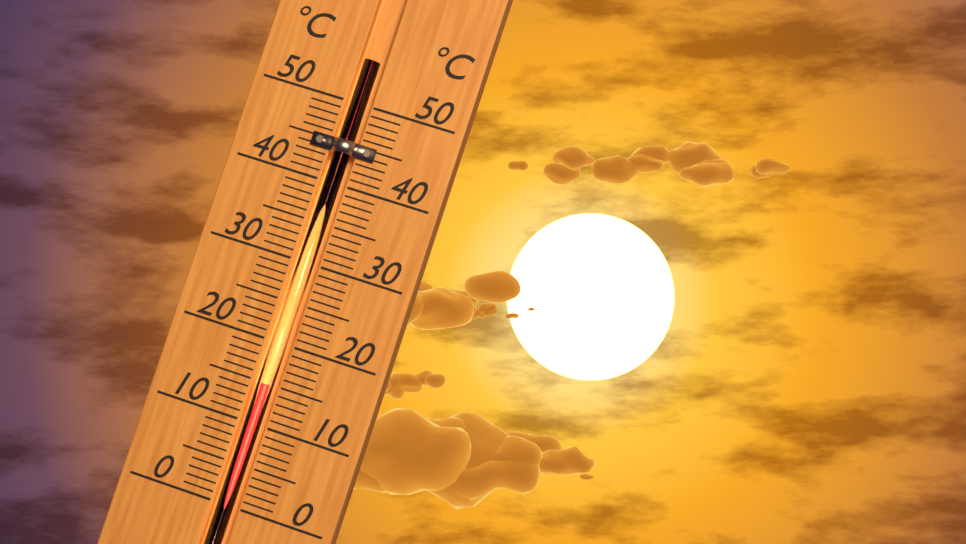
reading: 15 °C
